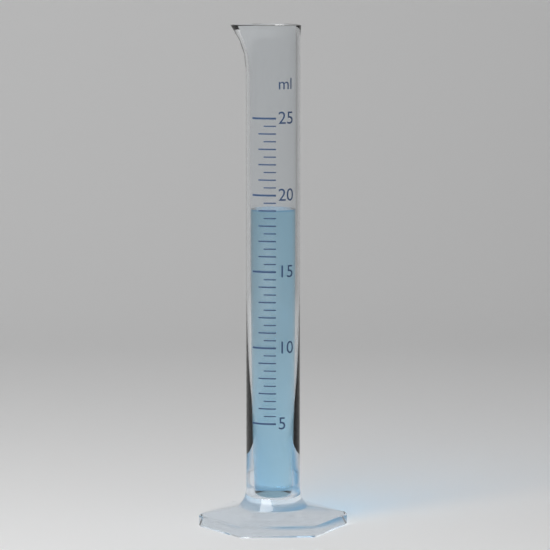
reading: 19.0 ml
